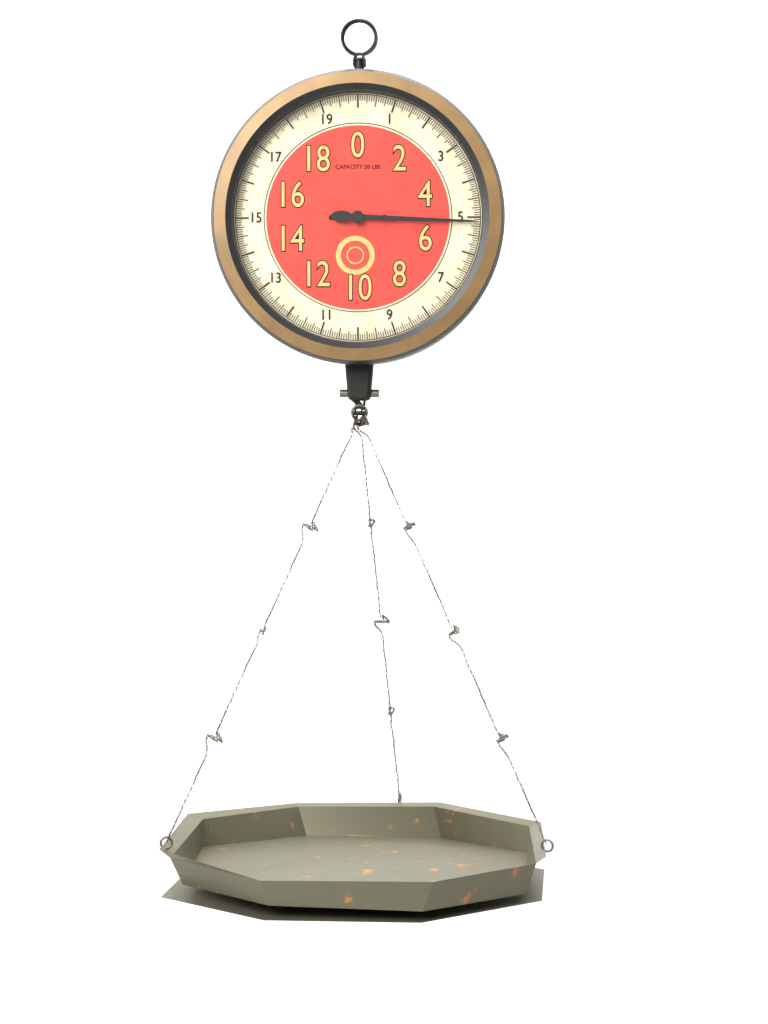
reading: 5.1250 lbs
